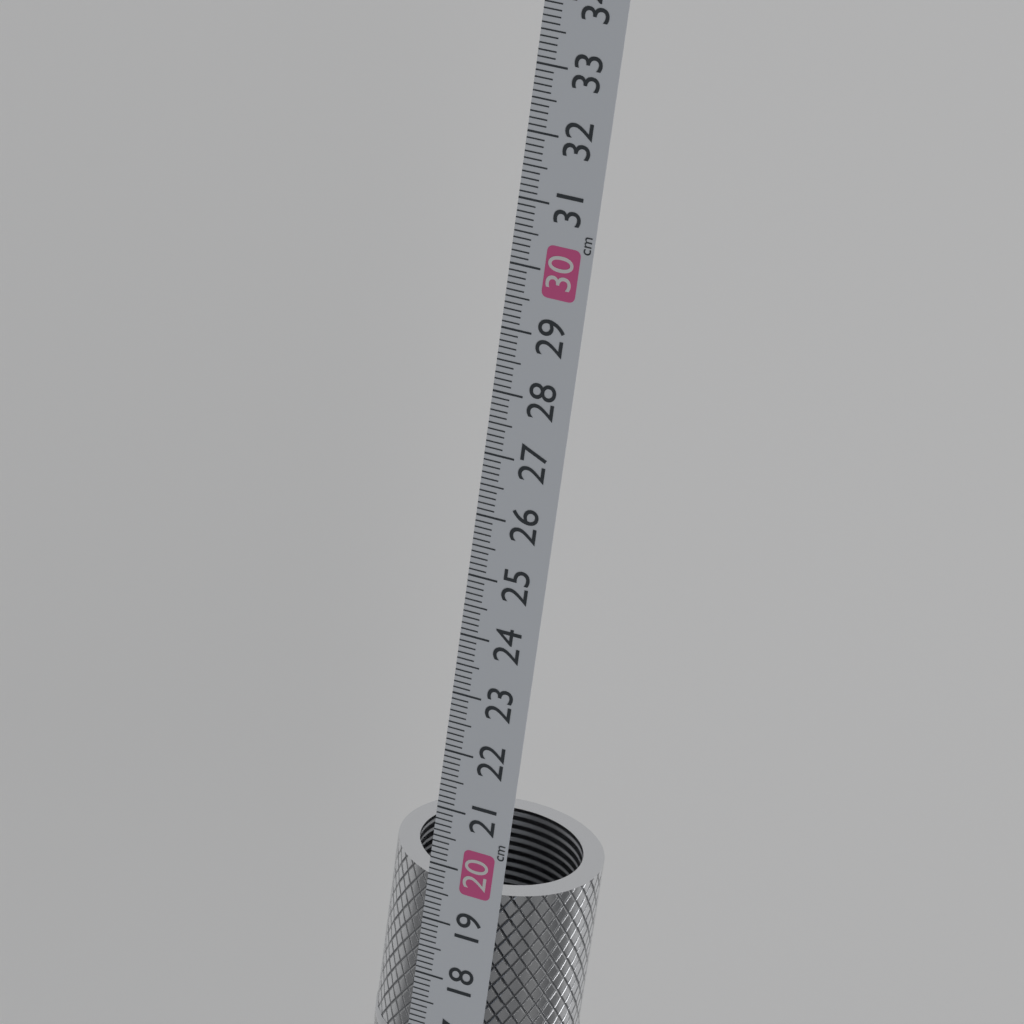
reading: 19.7 cm
